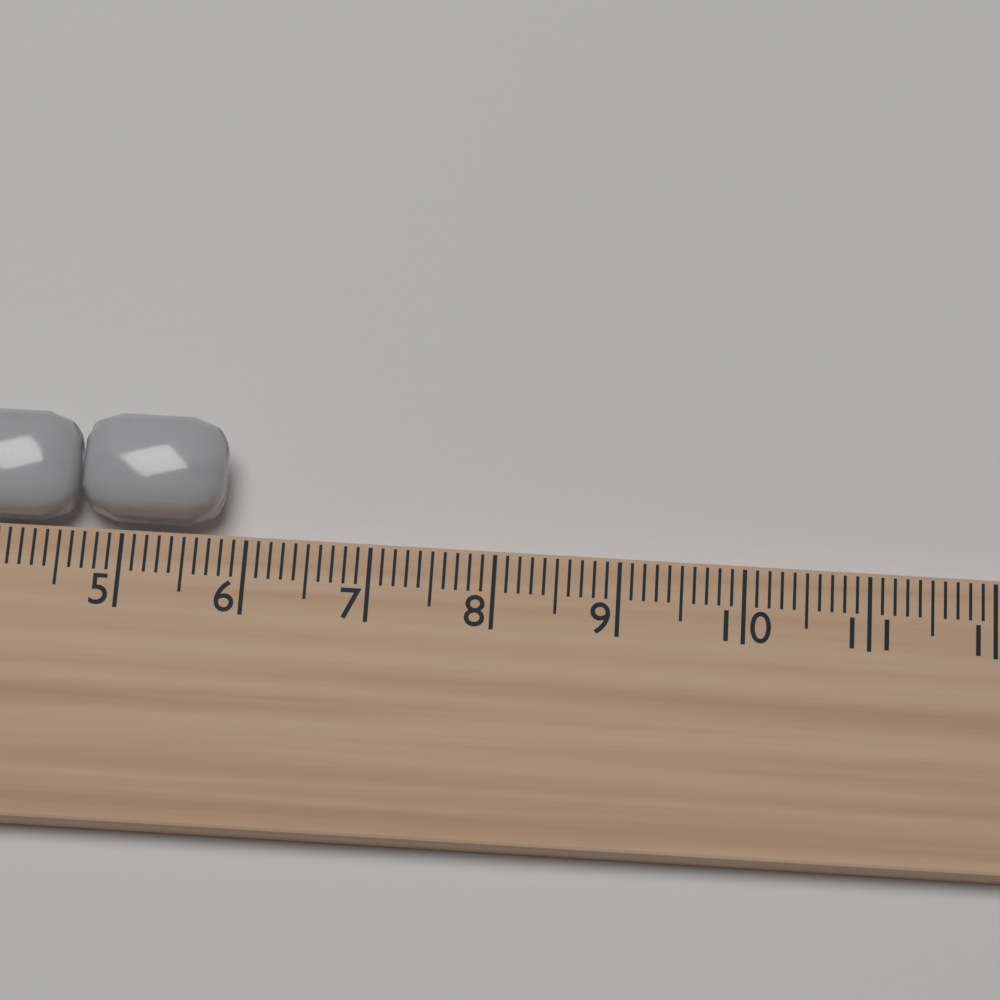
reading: 5.8 cm
